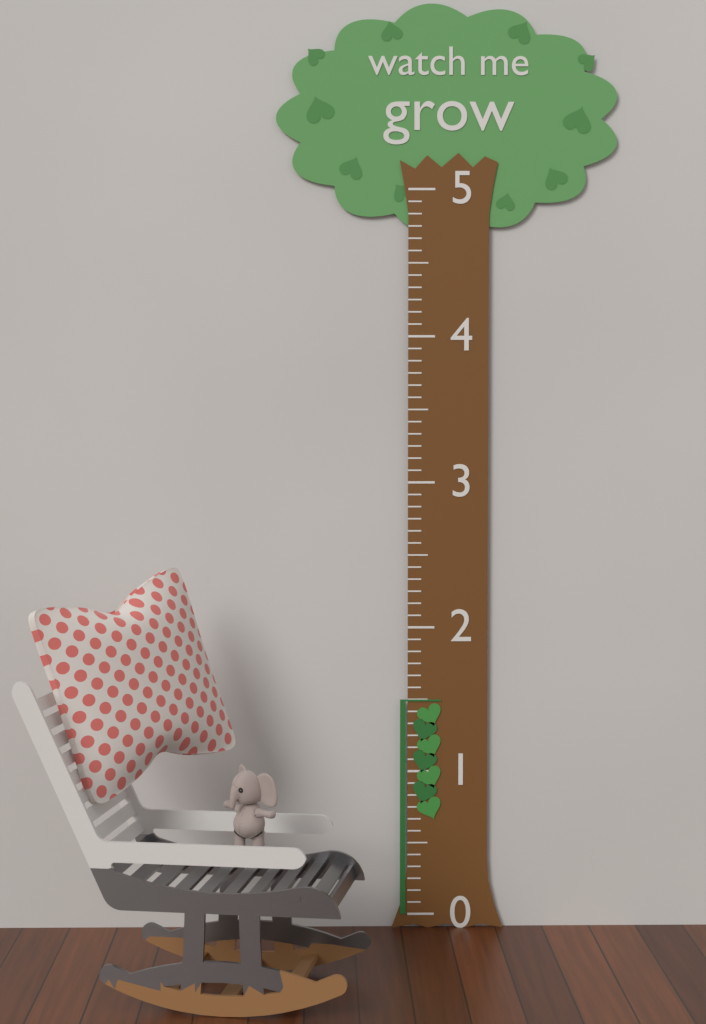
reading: 1.500000 (no unit)
